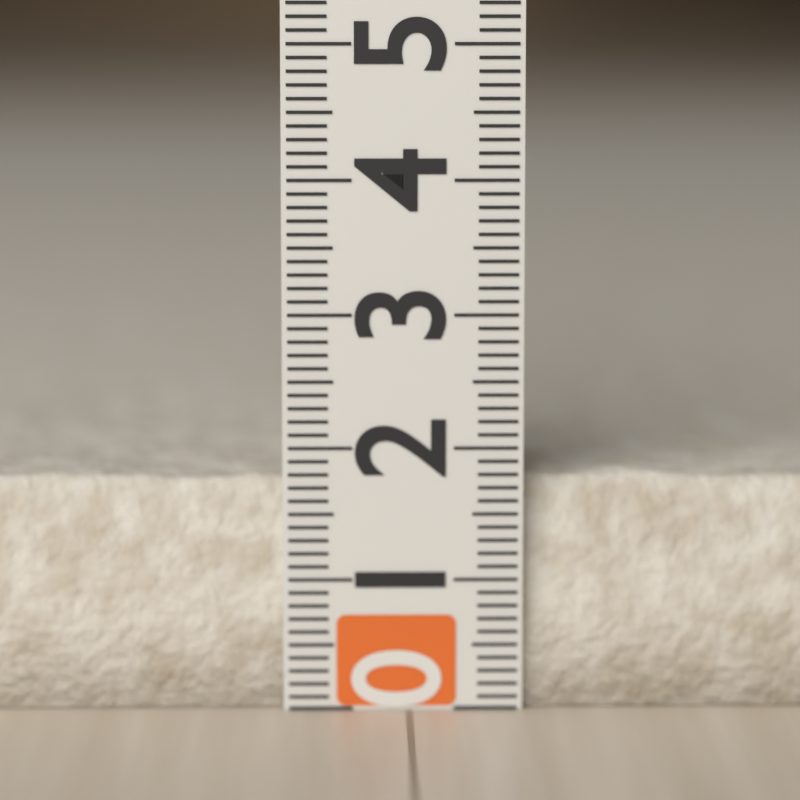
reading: 1.8 (no unit)
